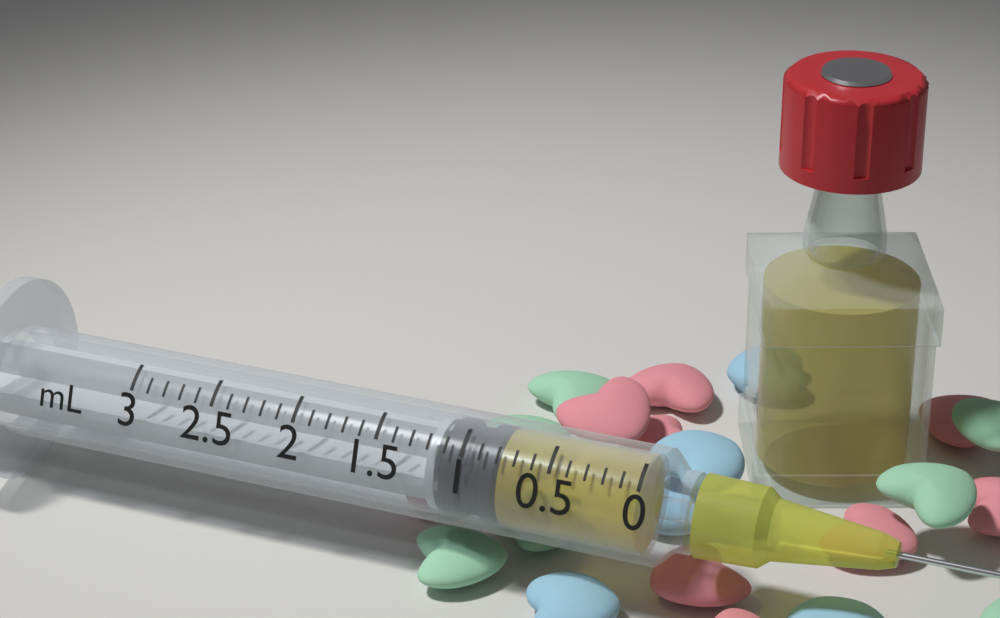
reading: 0.8 mL
